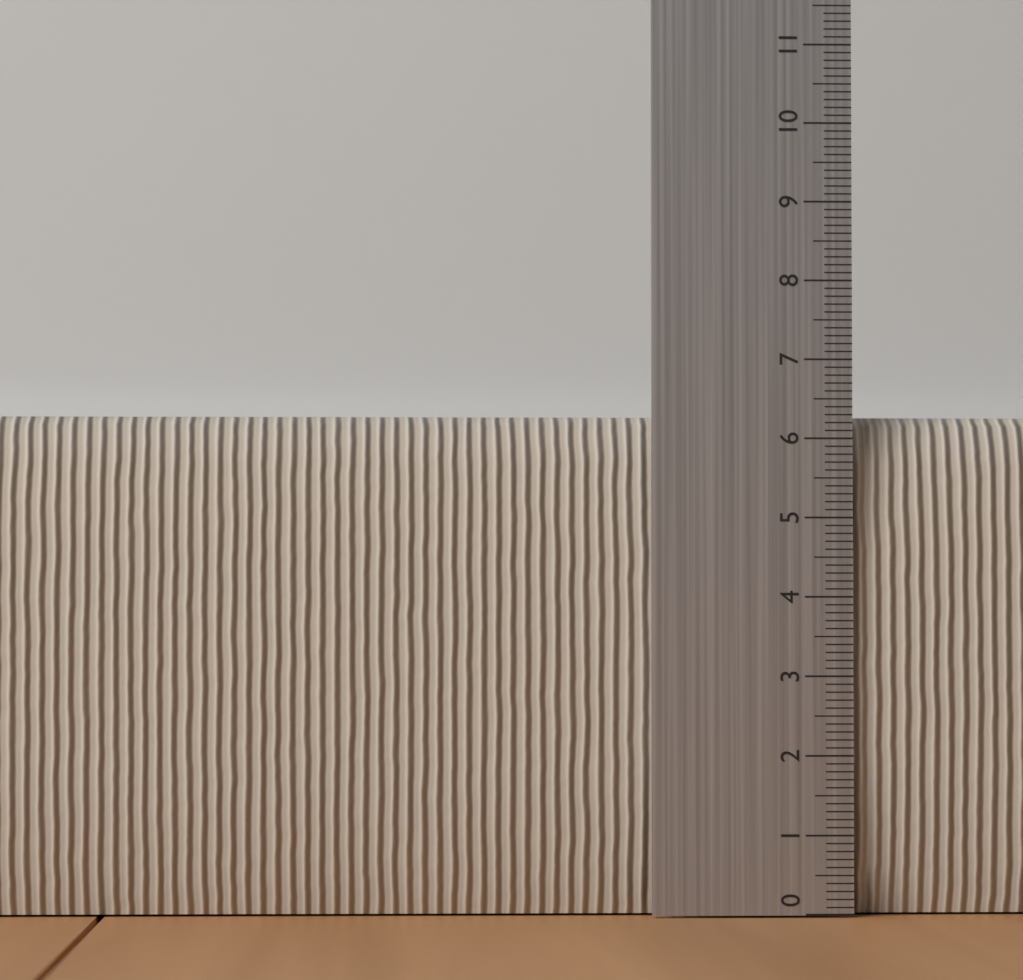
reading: 6.3 (no unit)
